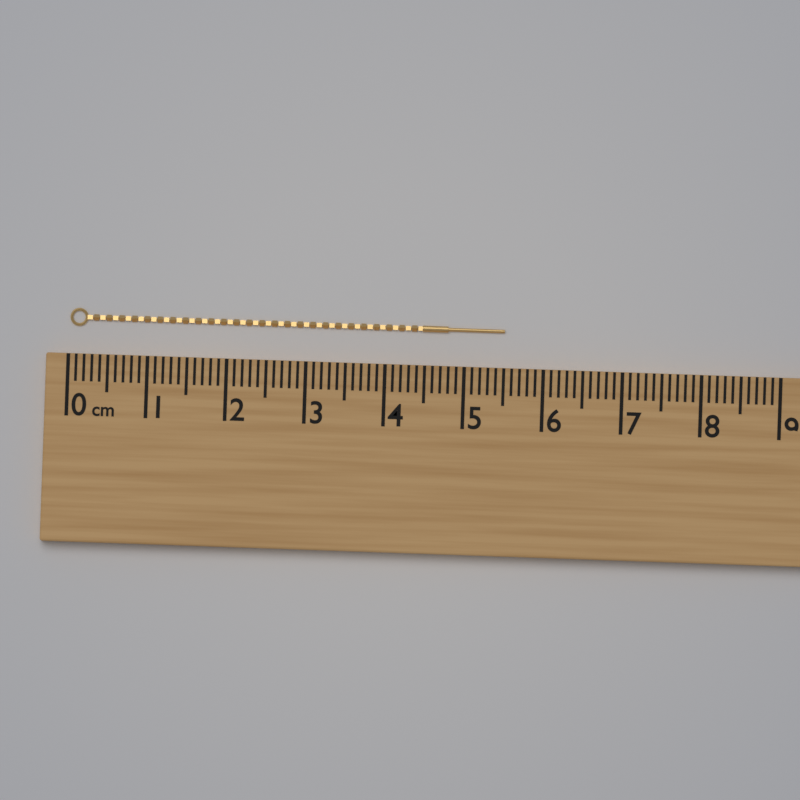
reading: 5.5 cm
